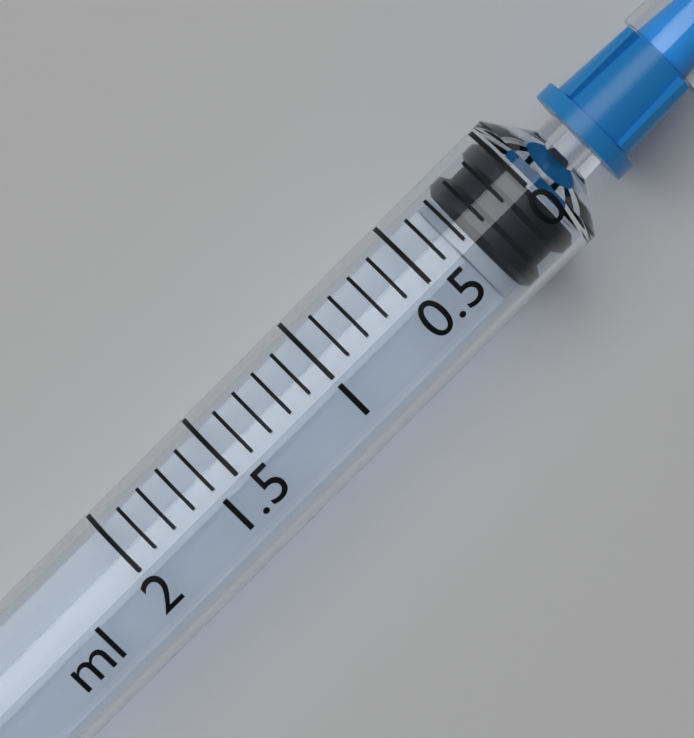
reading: 0.0 ml
